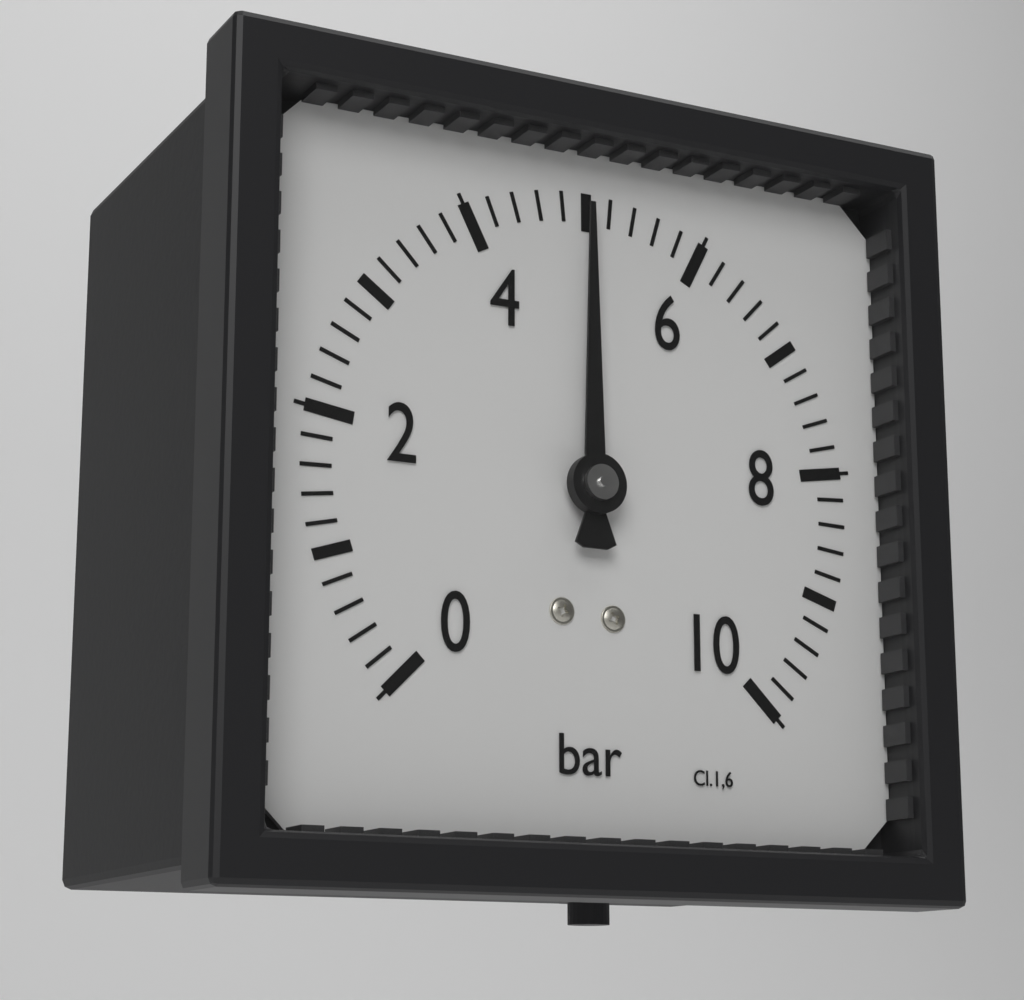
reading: 5.0 bar
